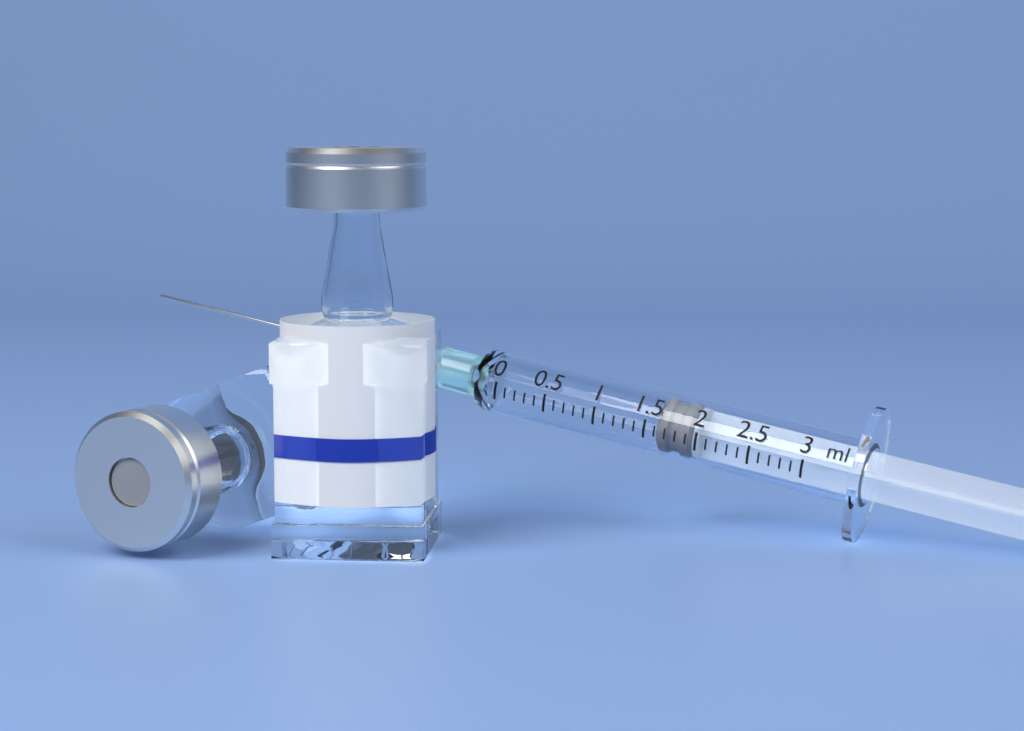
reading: 1.6 ml
